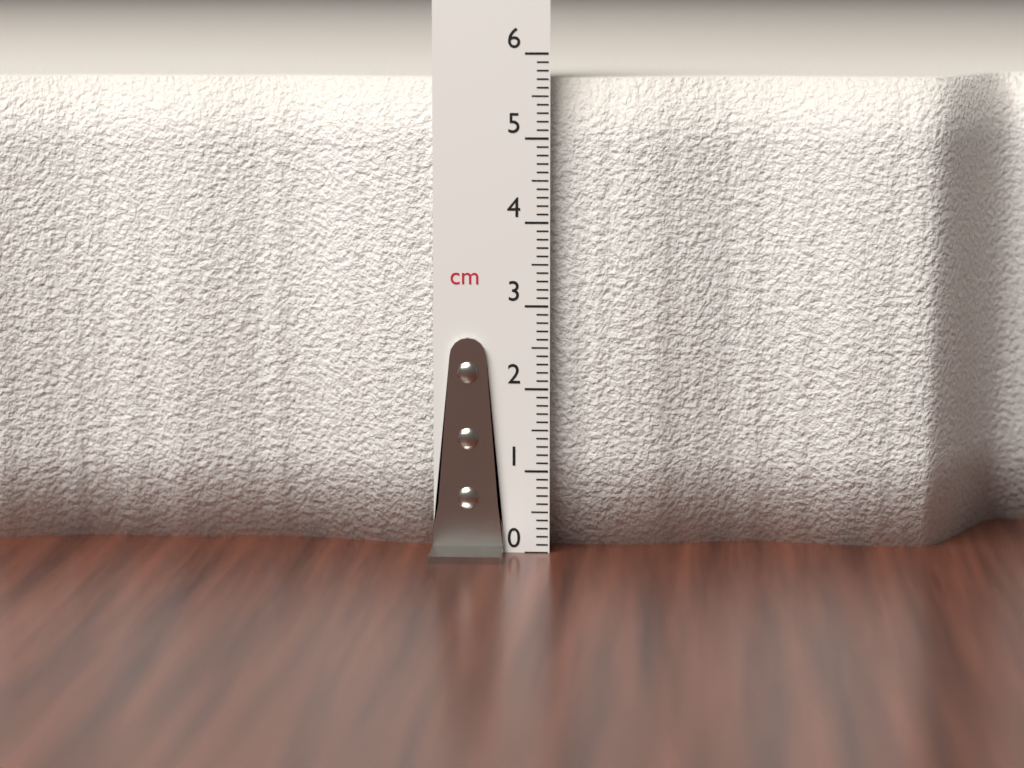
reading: 5.7 cm
